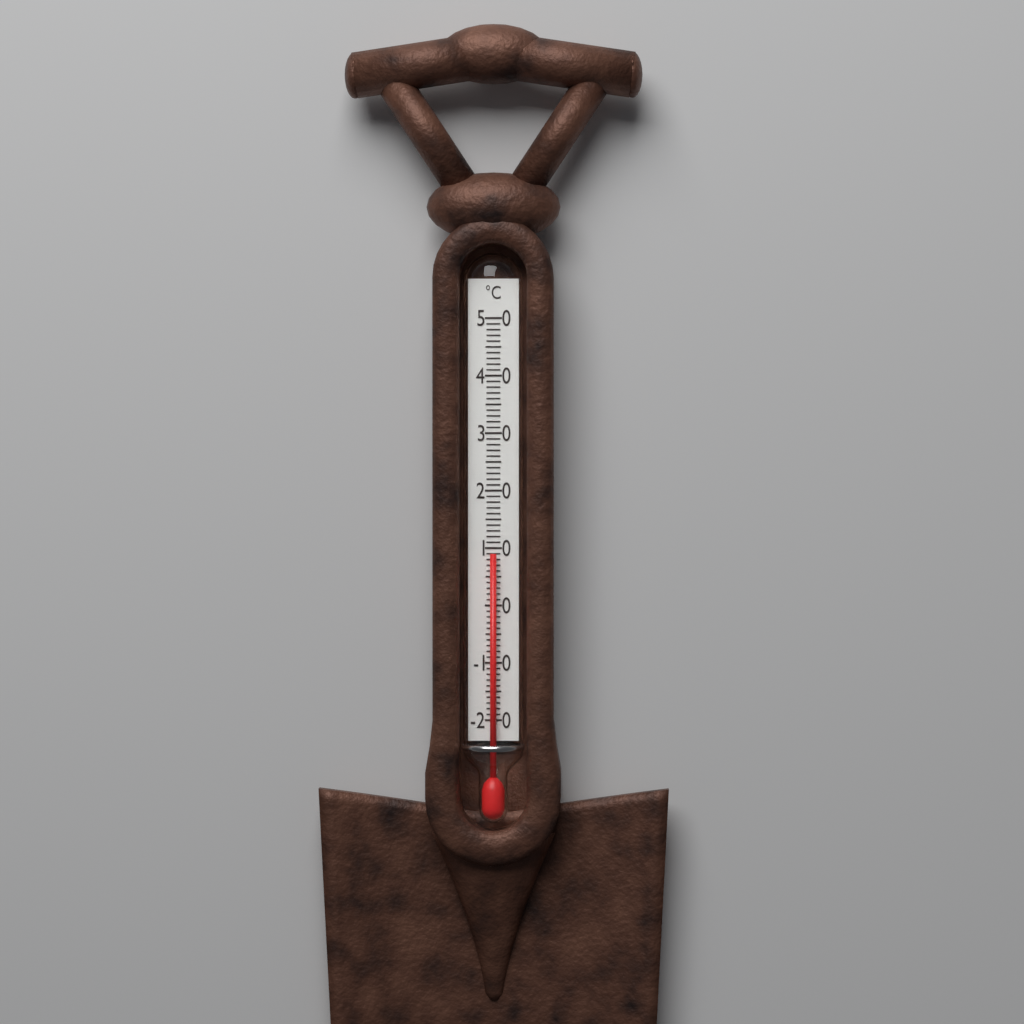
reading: 9 °C
